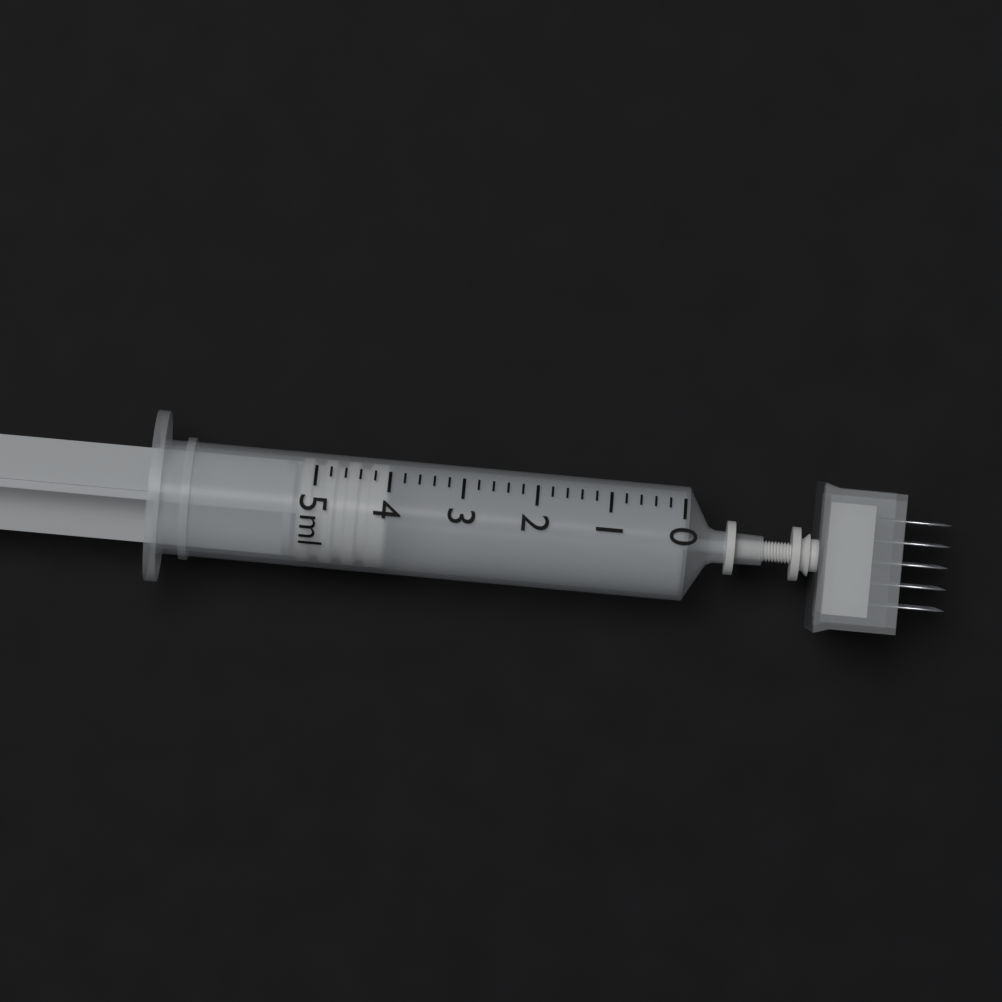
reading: 4.0 ml
